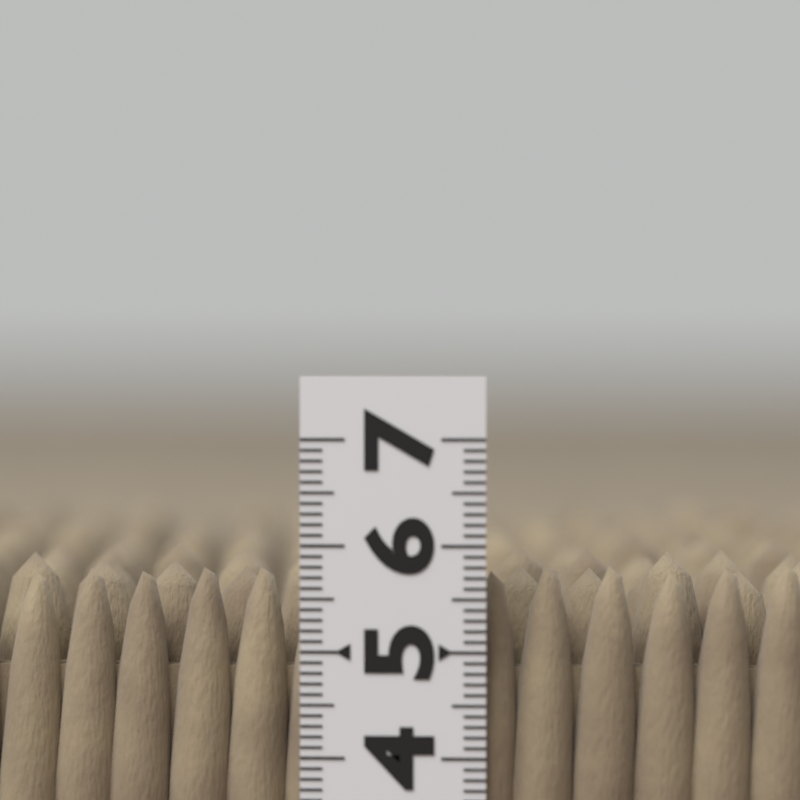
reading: 5.9 (no unit)
